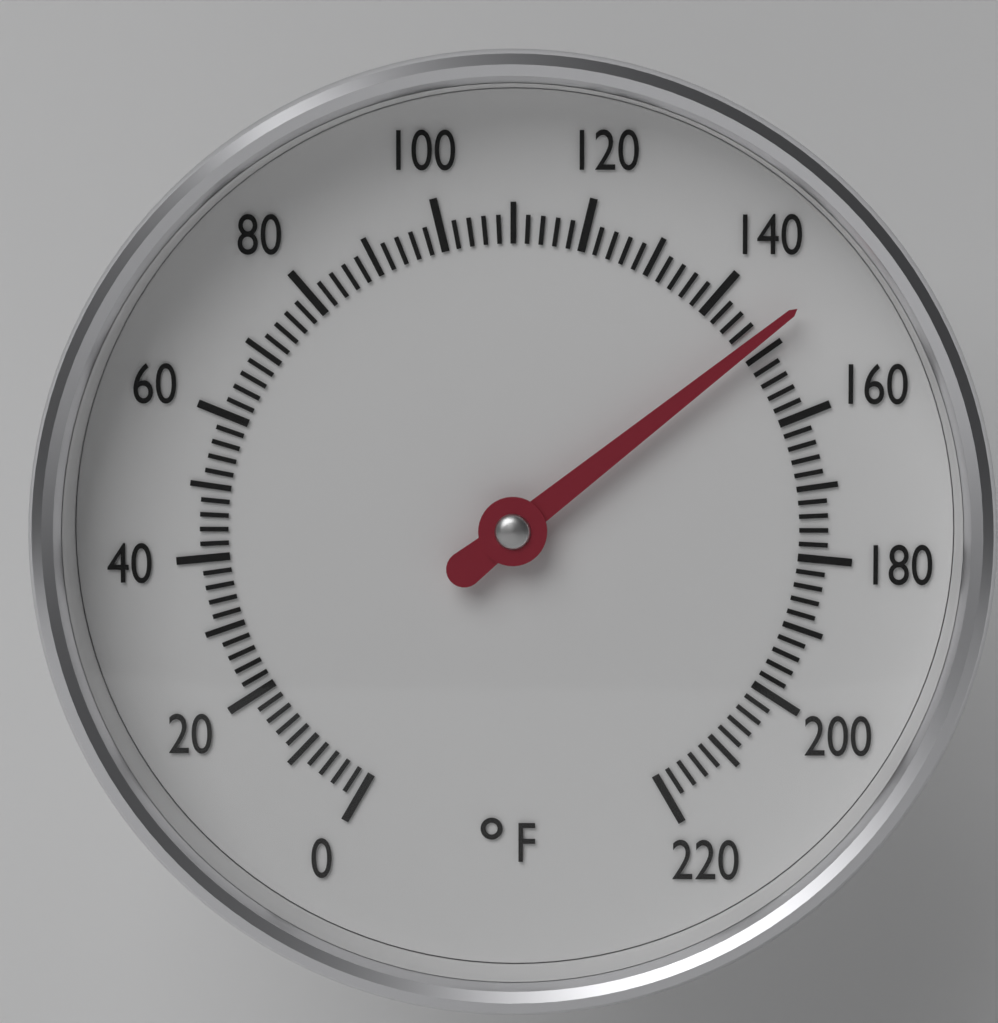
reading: 148 °F
